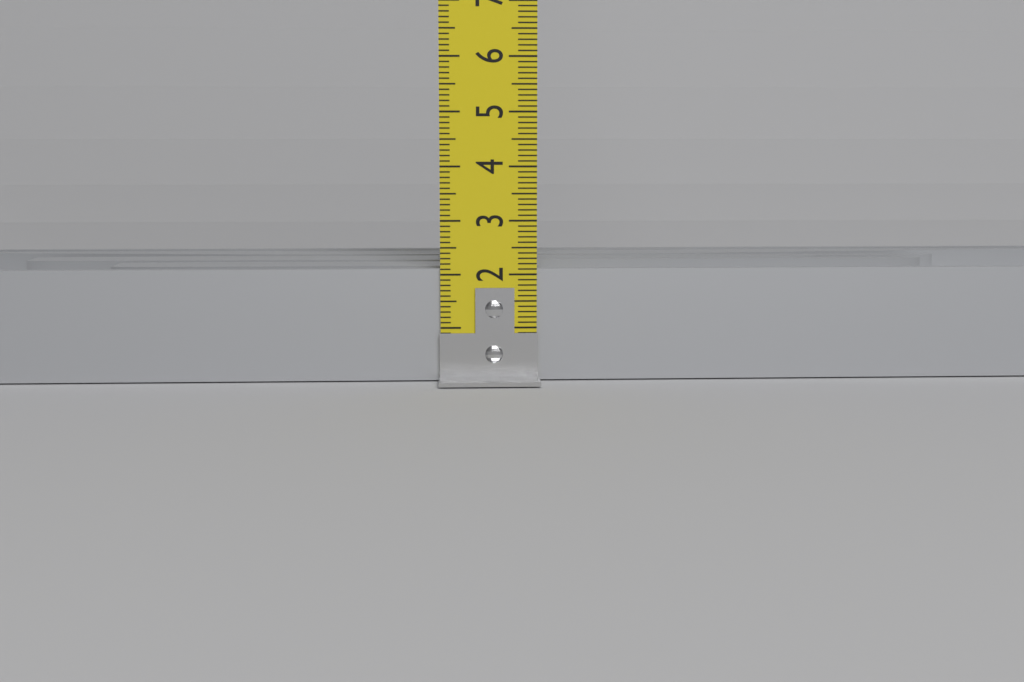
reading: 2.1 cm
